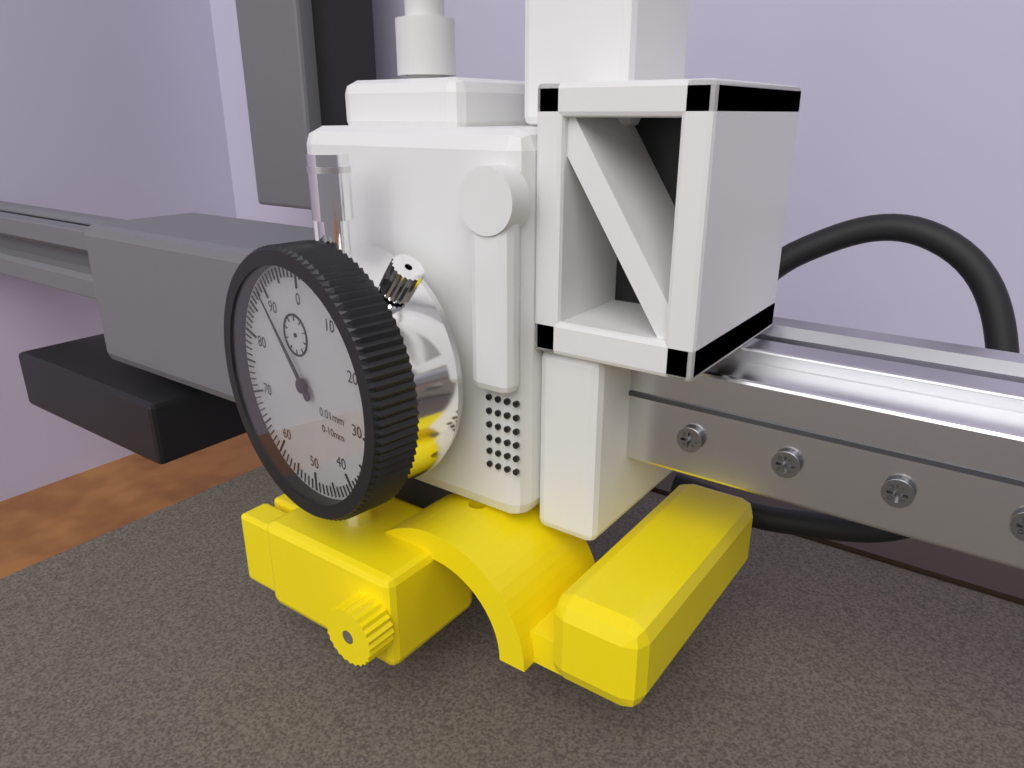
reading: 89 0.01mm
